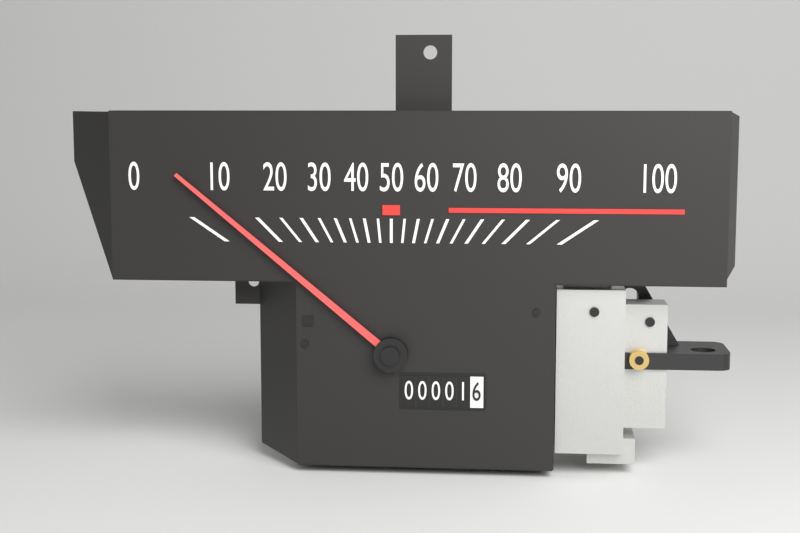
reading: 5 (no unit)
